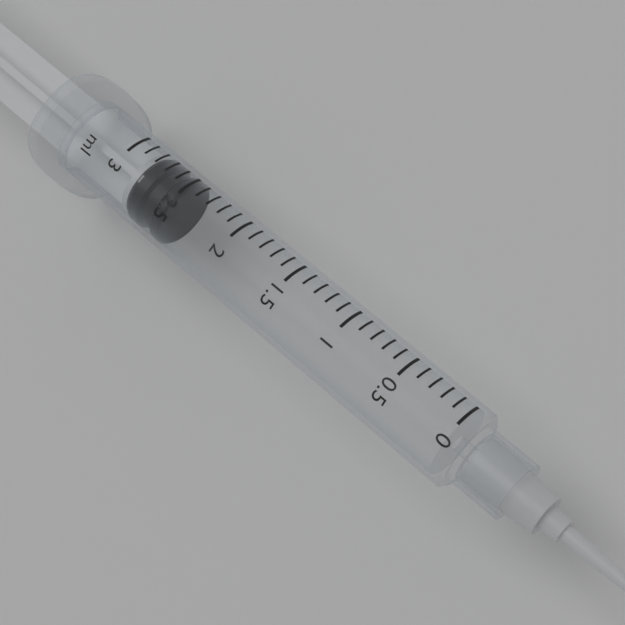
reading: 2.5 ml
